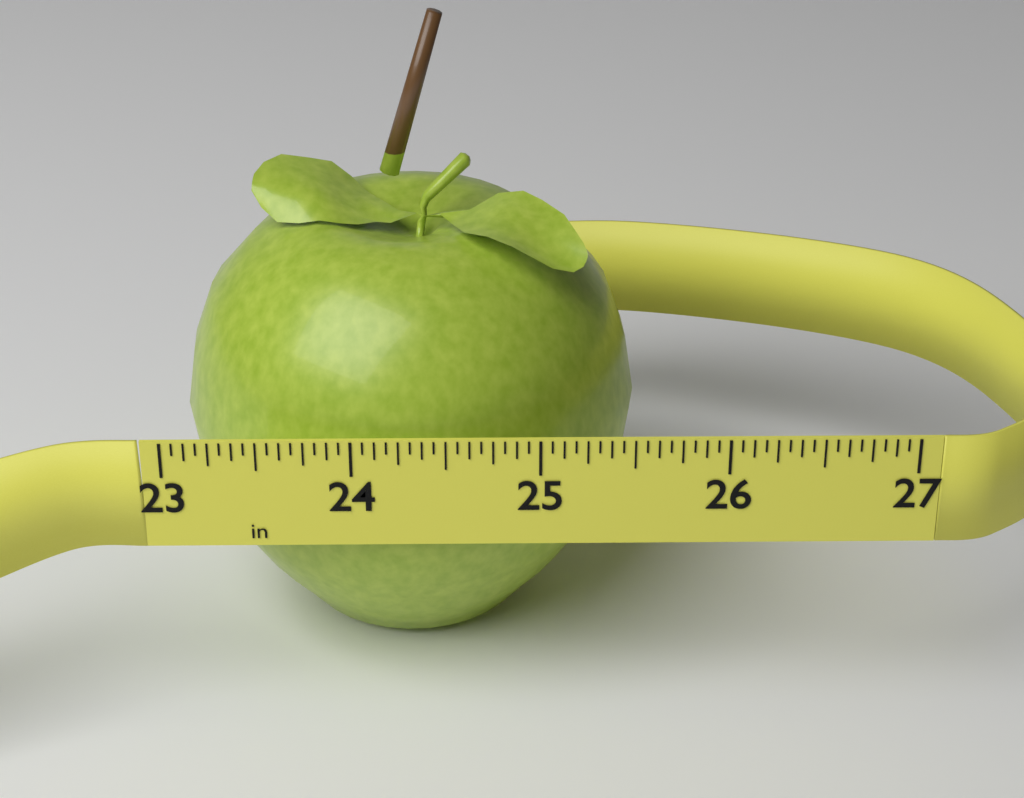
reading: 25.5625 in
